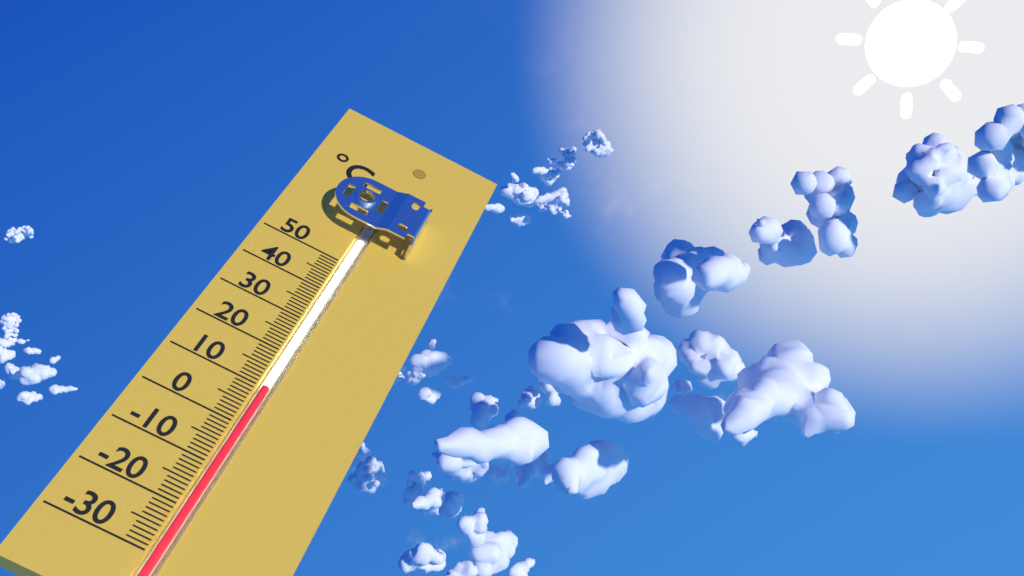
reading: 10 °C
